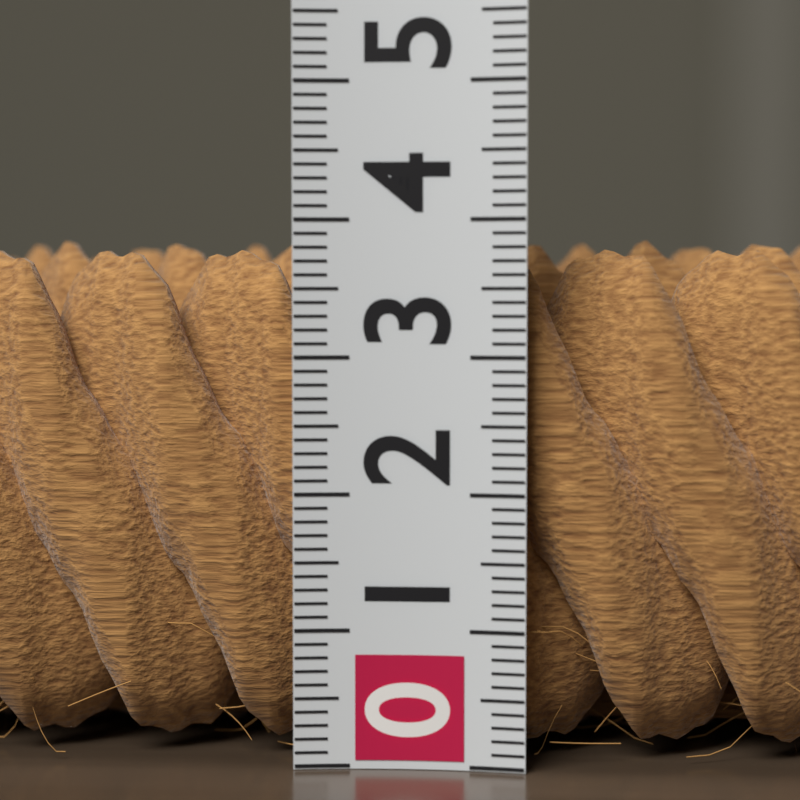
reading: 3.9 (no unit)
